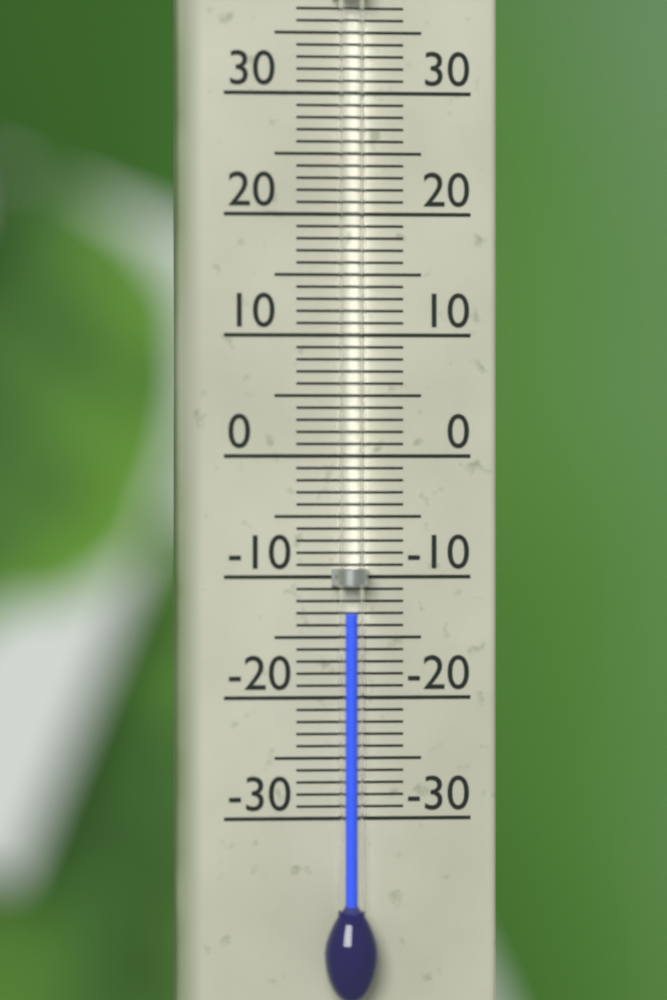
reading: -13 °C
